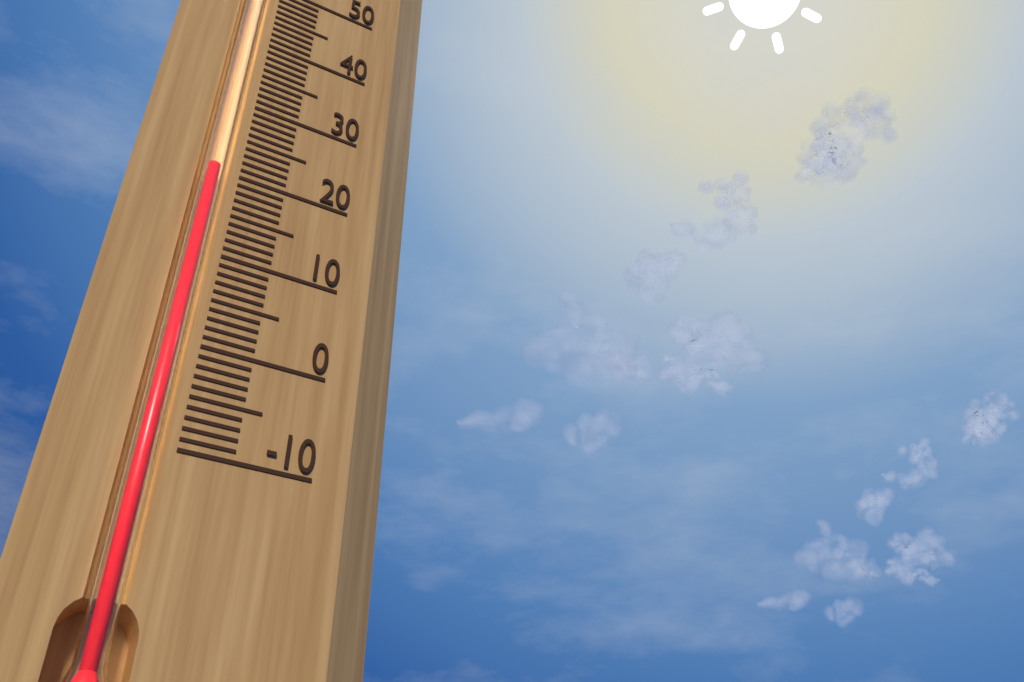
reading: 20 (no unit)
